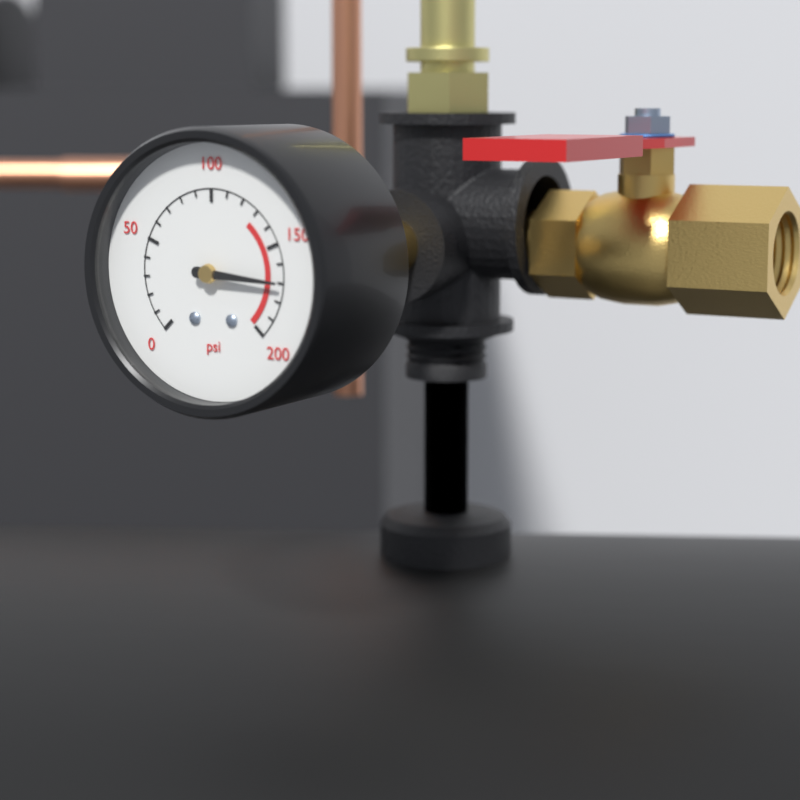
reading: 170 psi
